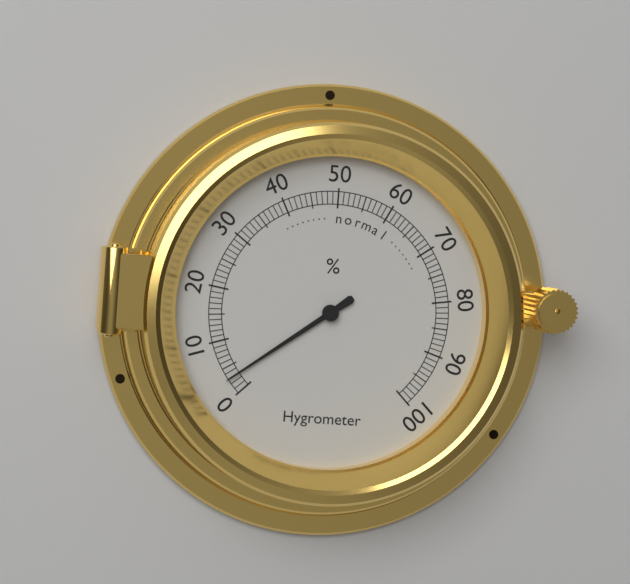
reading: 3 %
